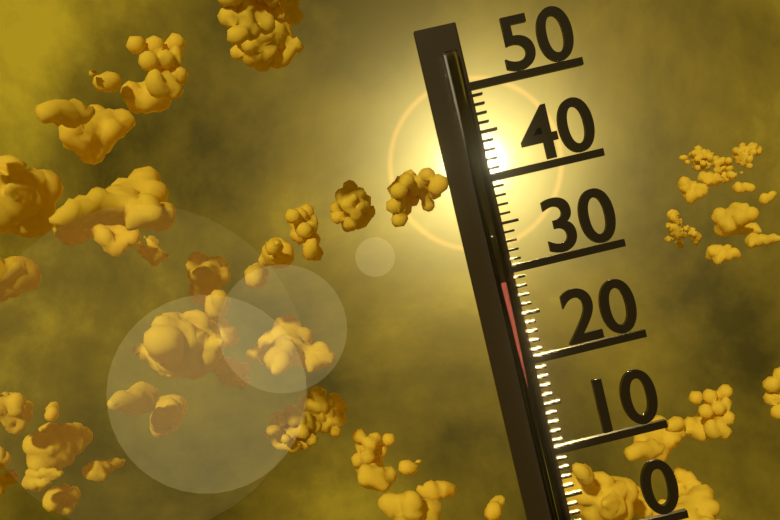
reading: 29 (no unit)
